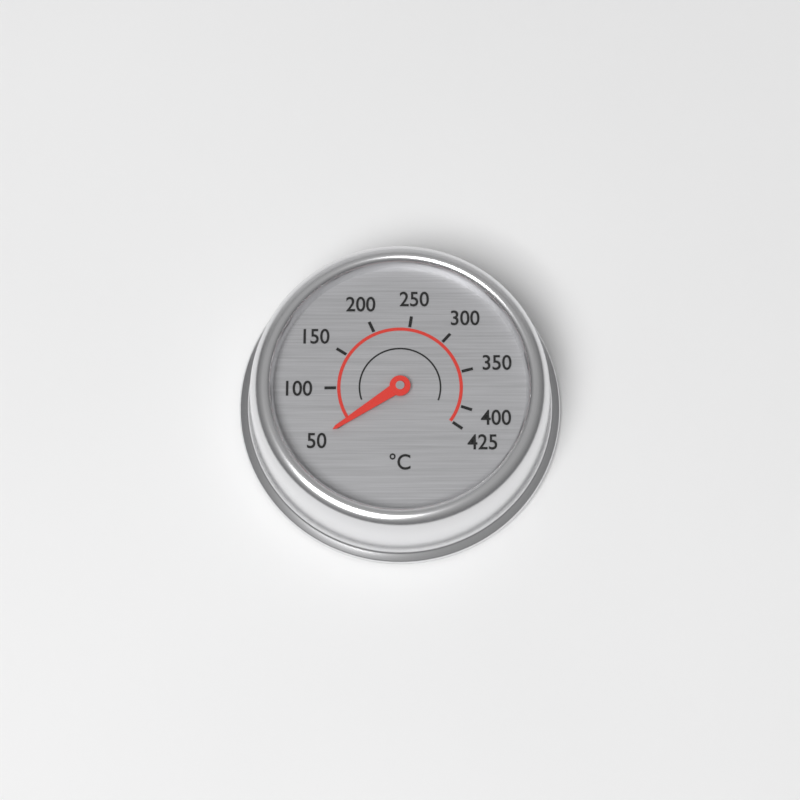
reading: 50 °C
